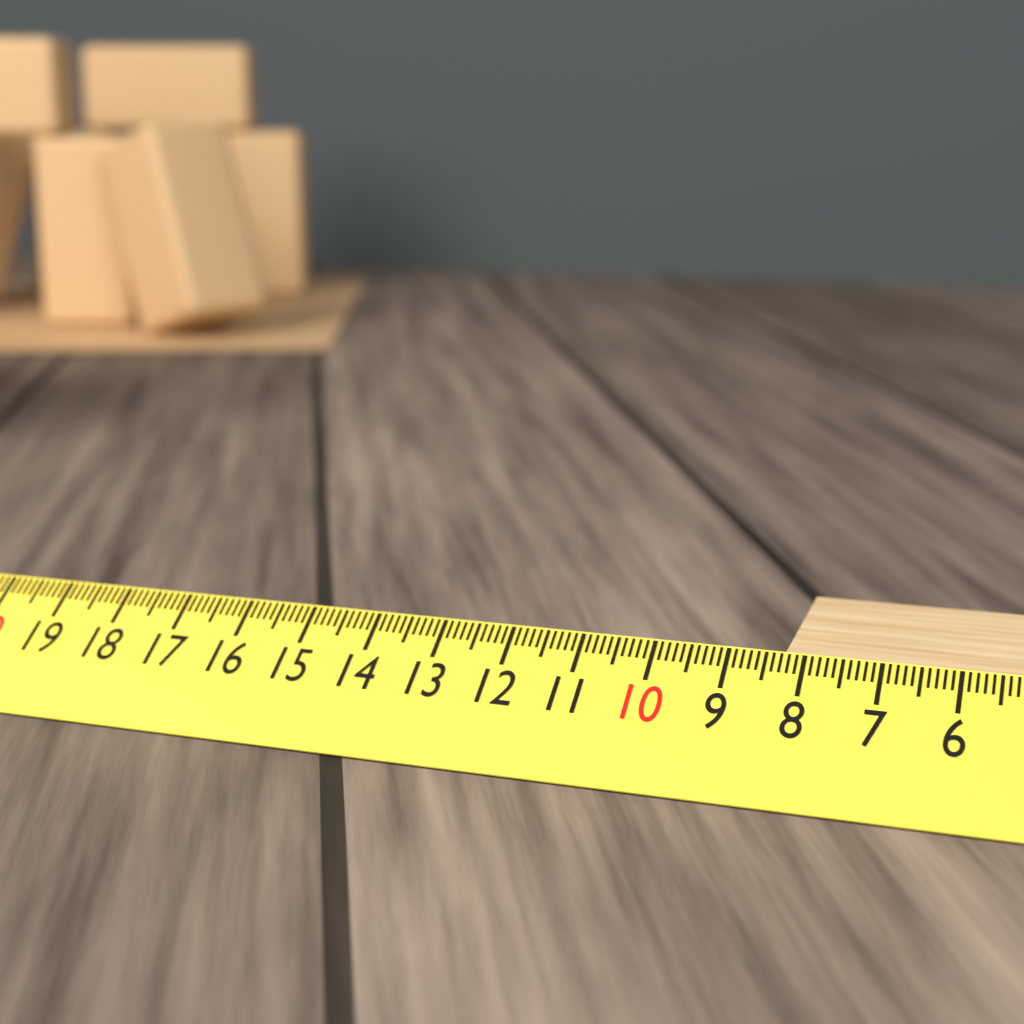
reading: 8.3 cm
